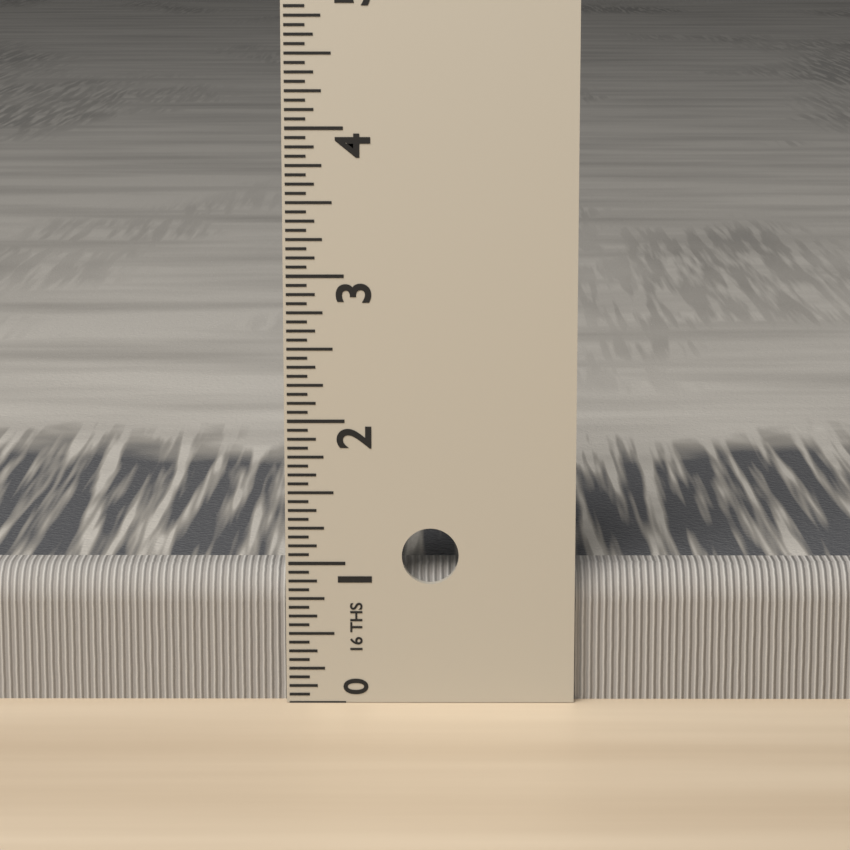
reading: 0.9375 in
